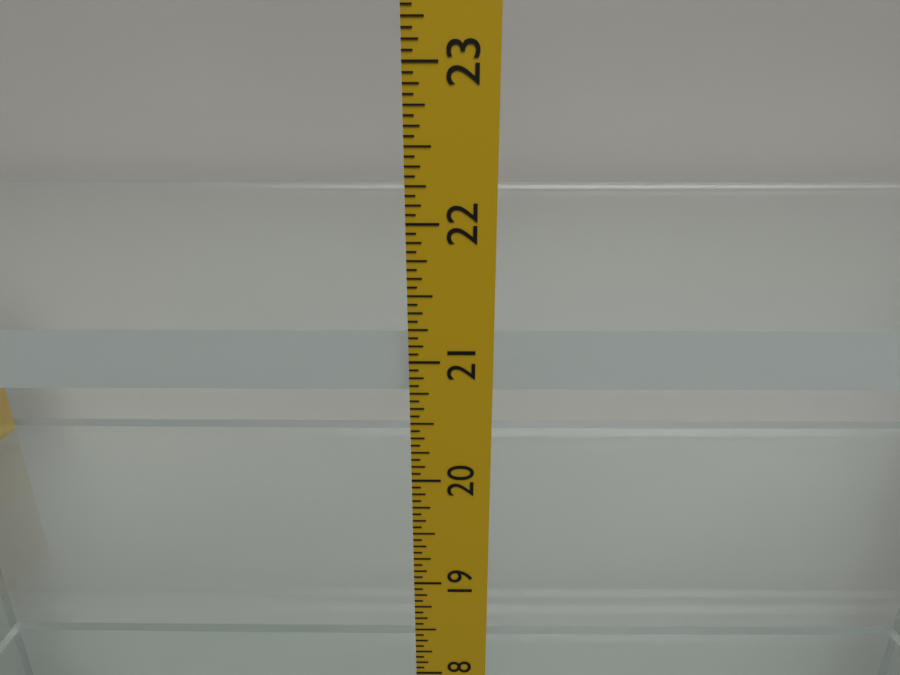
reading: 21.1875 in
